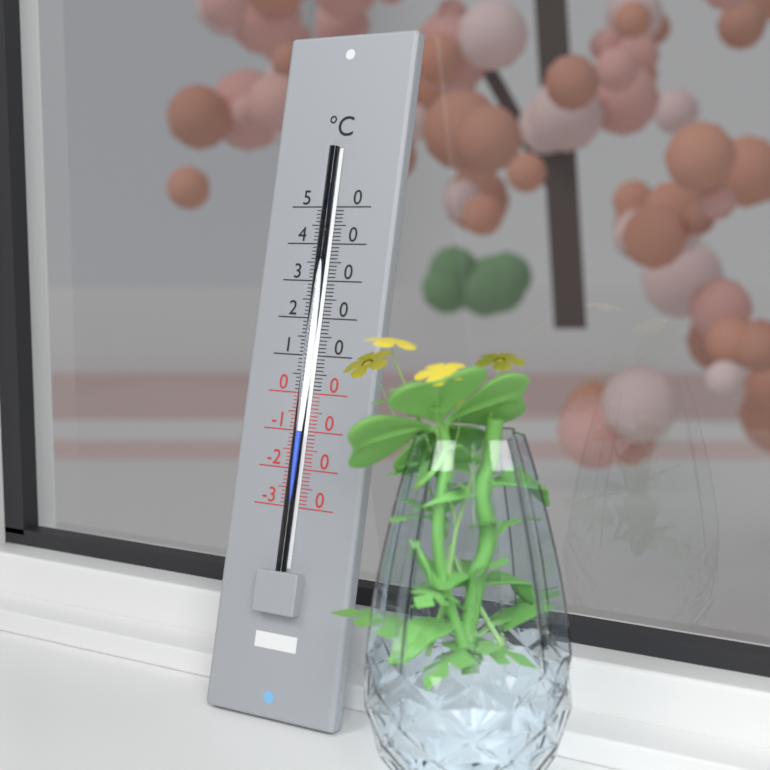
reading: -10 °C
